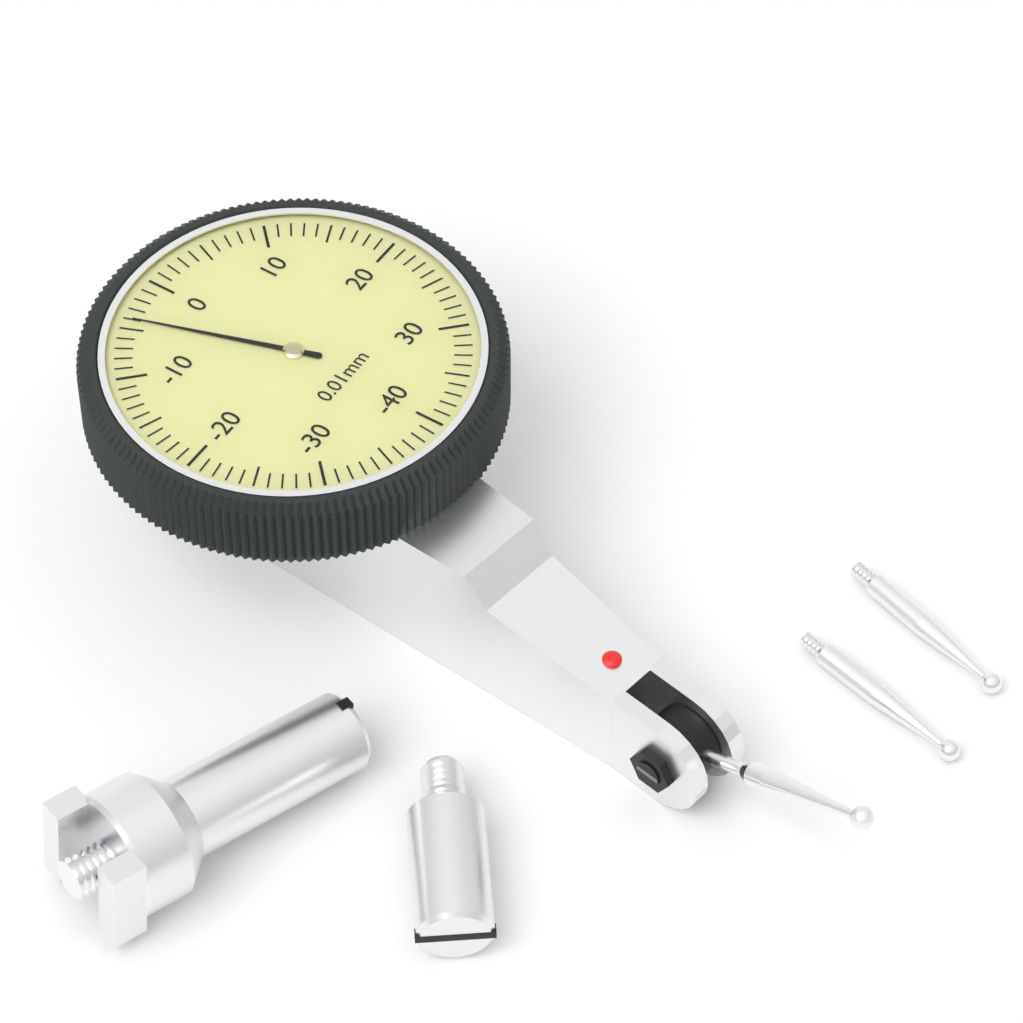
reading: -4 0.01mm
